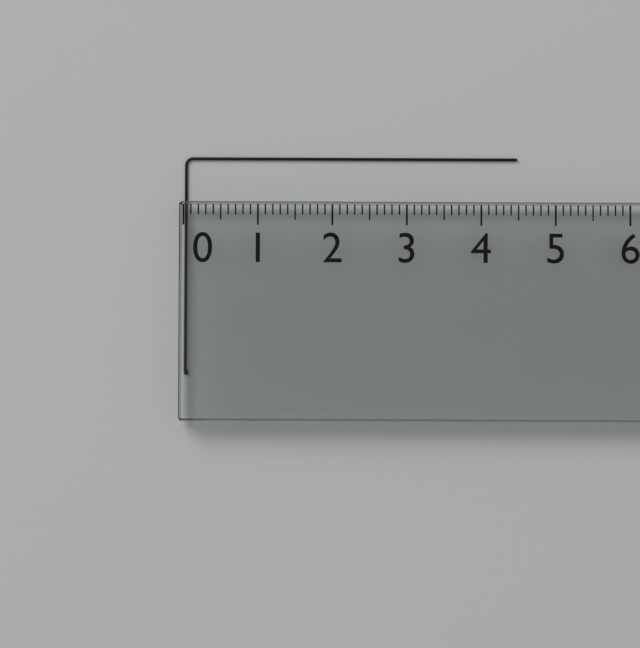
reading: 4.5 (no unit)
